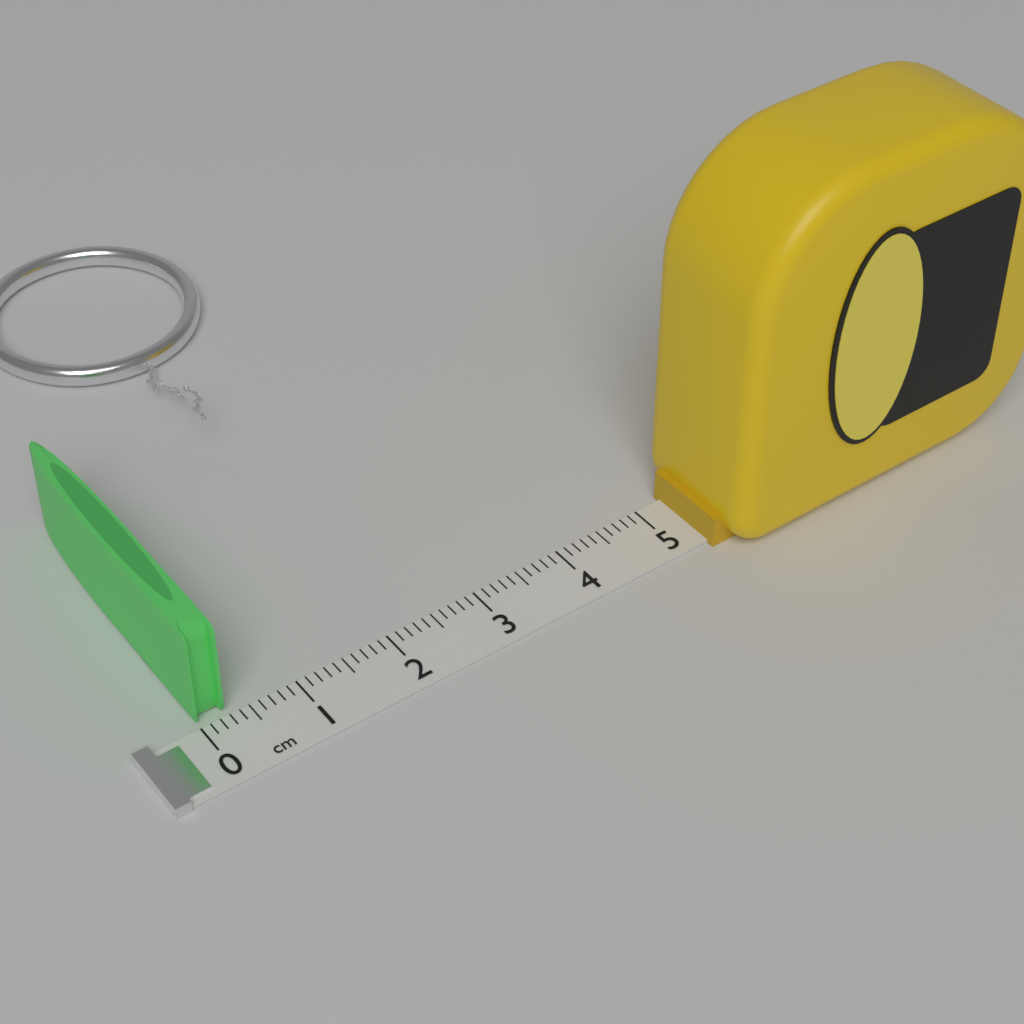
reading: 0.3 cm
